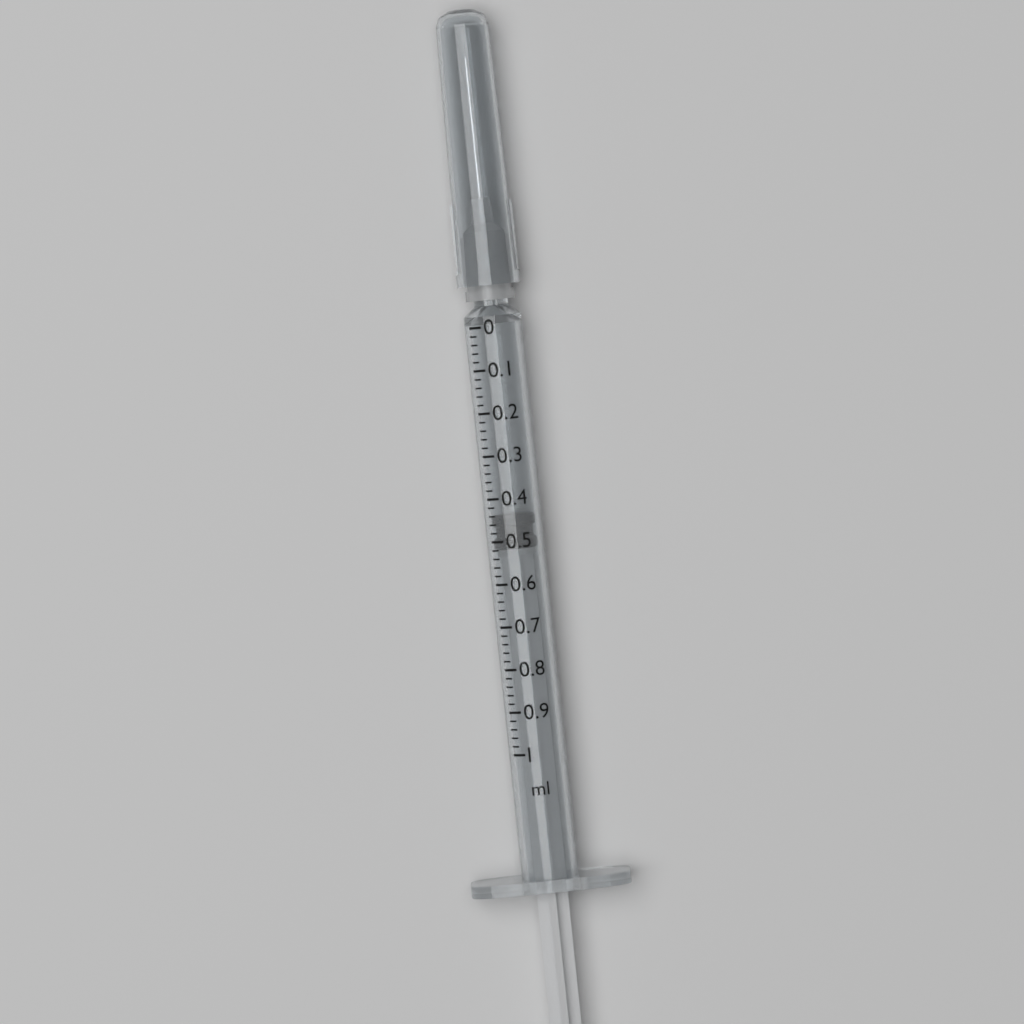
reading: 0.44 ml
